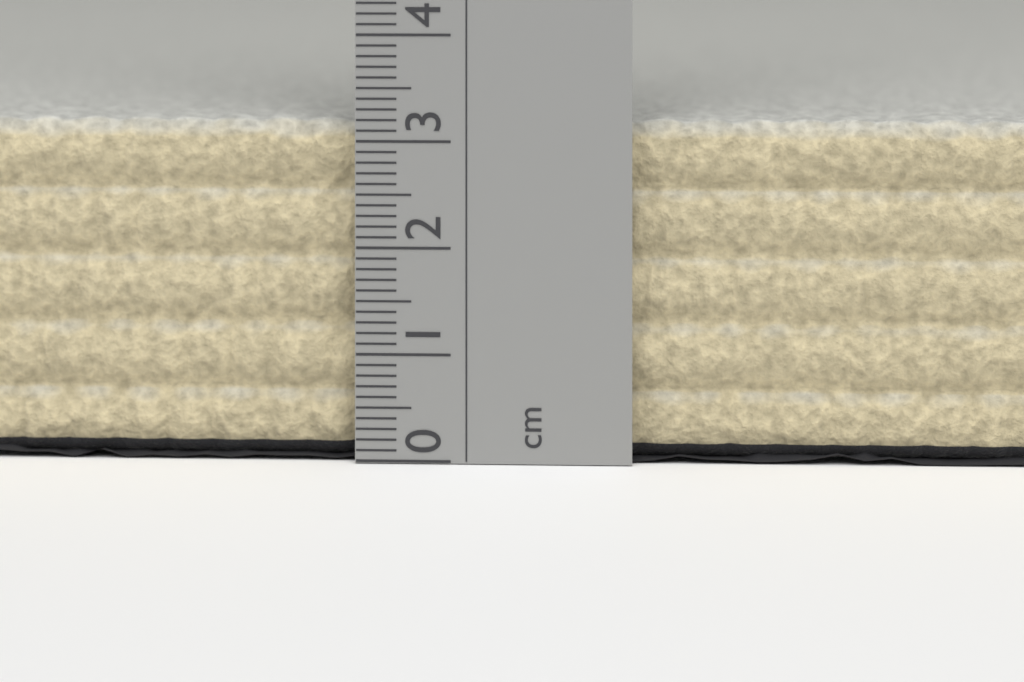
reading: 3.2 cm
